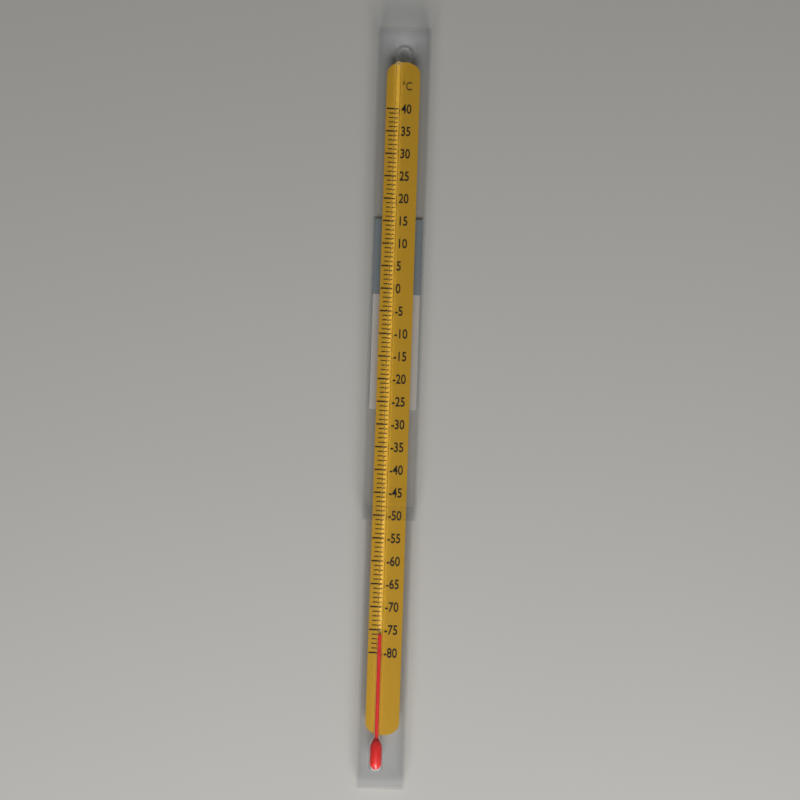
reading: -76 °C
